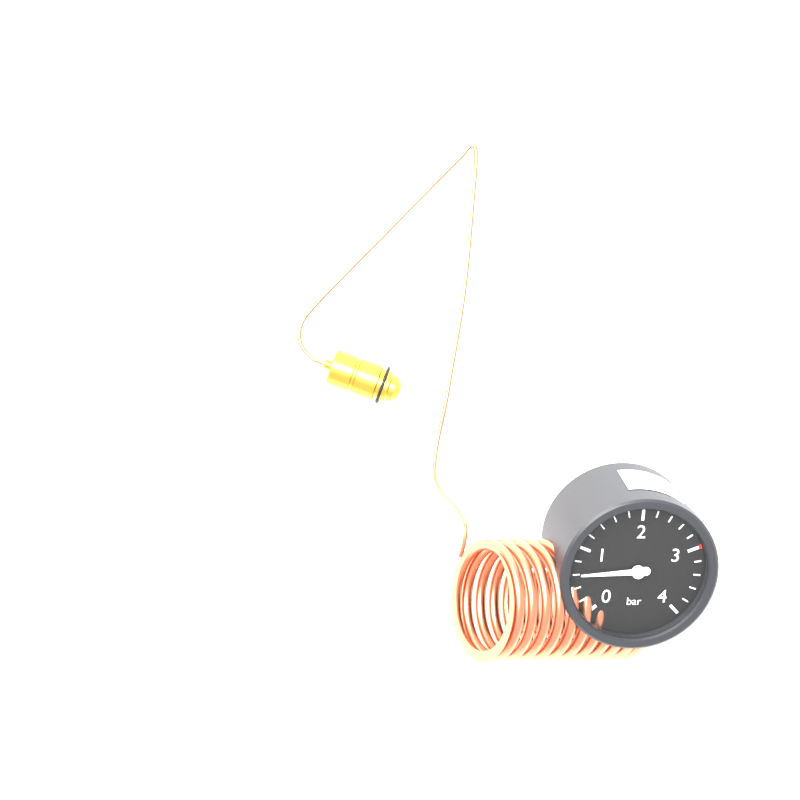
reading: 0.6 bar
